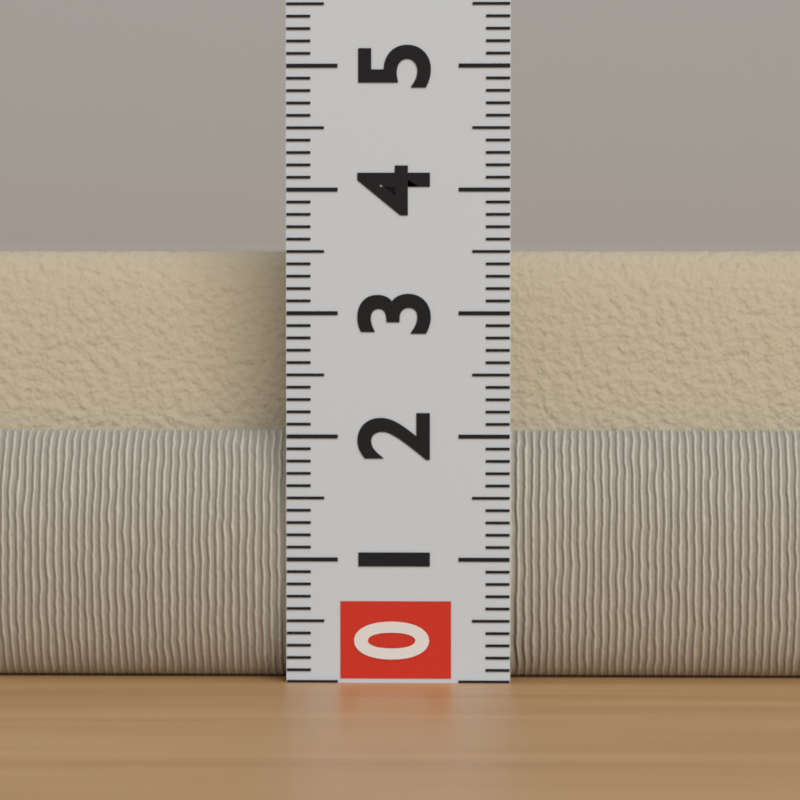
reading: 3.5 (no unit)
